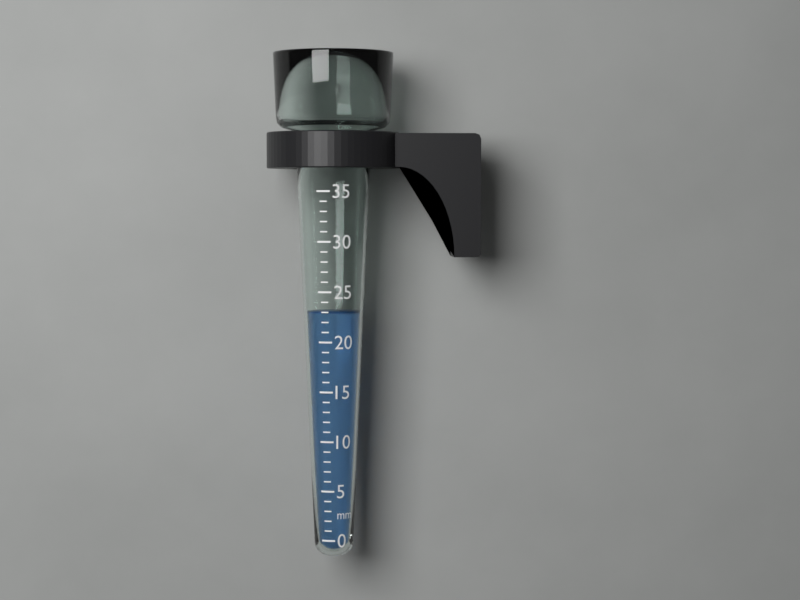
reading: 23 mm
